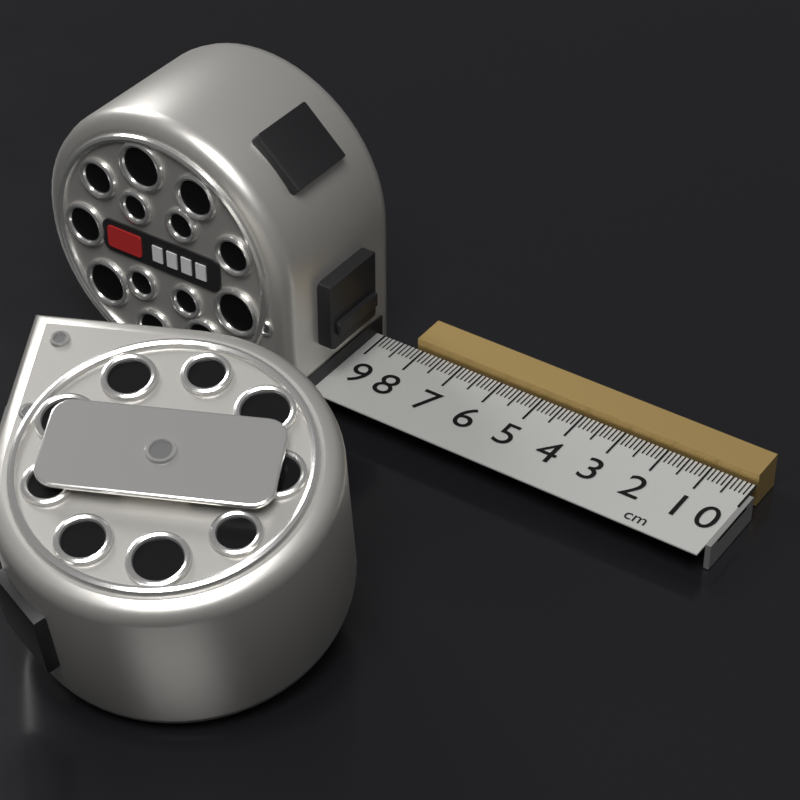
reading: 8.2 cm
